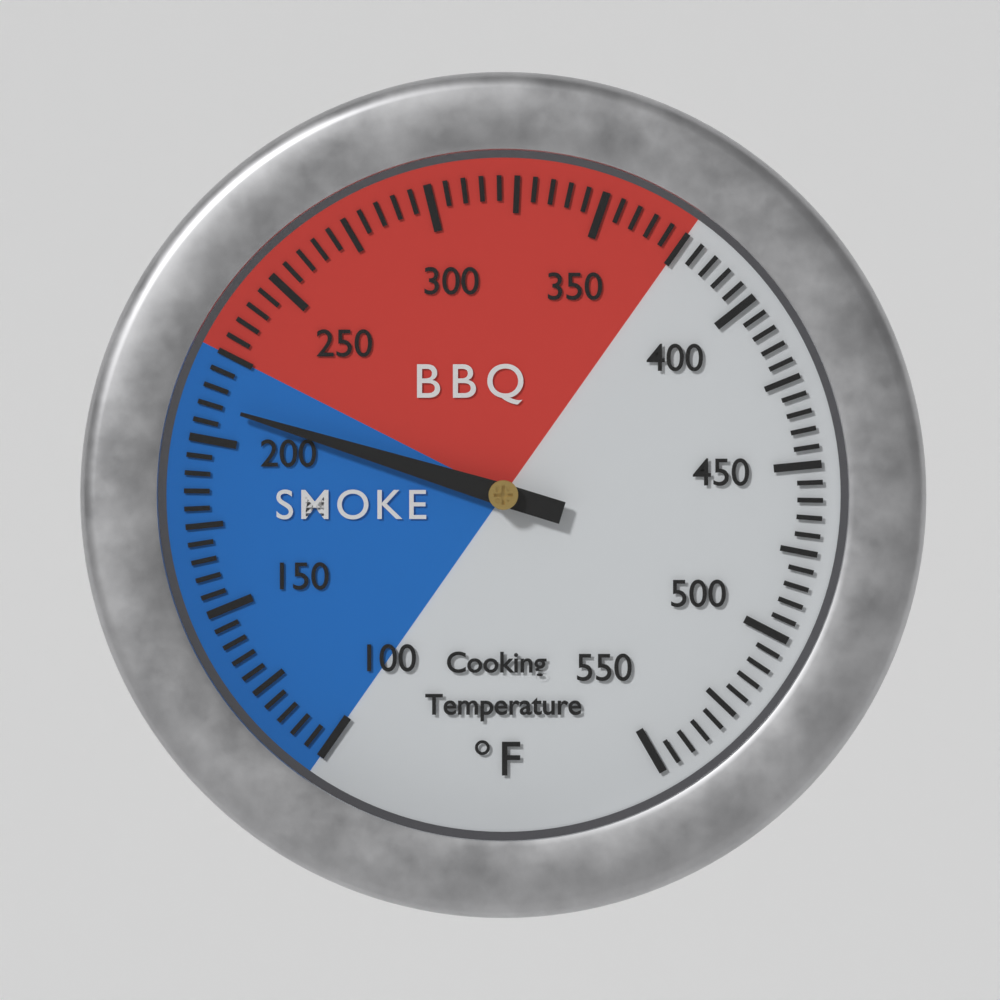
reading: 210 °F
